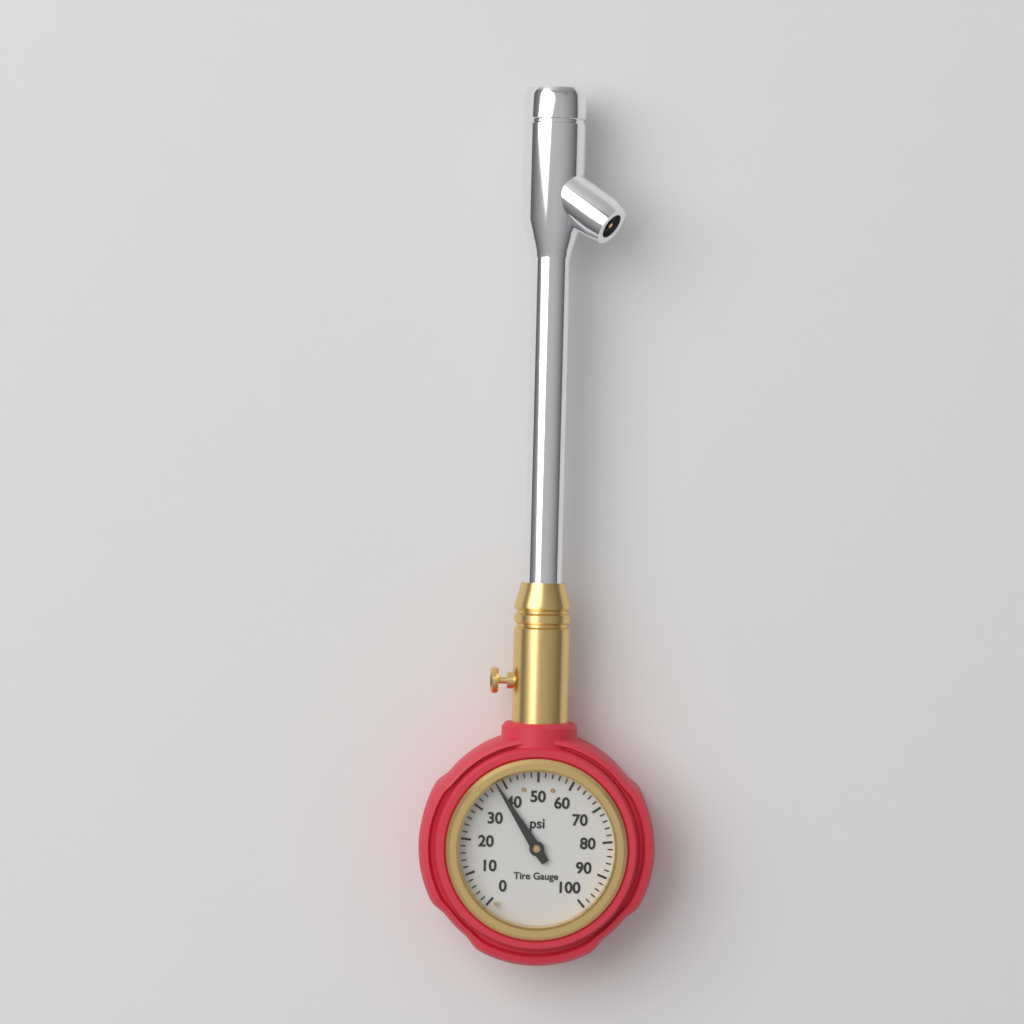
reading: 38 psi
